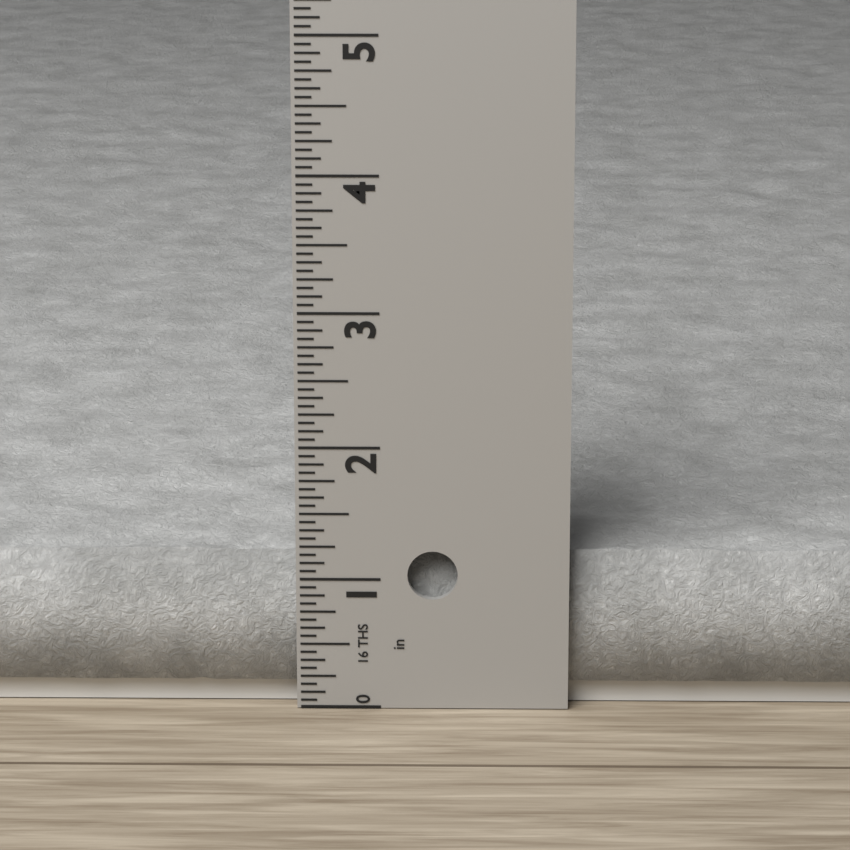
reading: 1.1875 in
